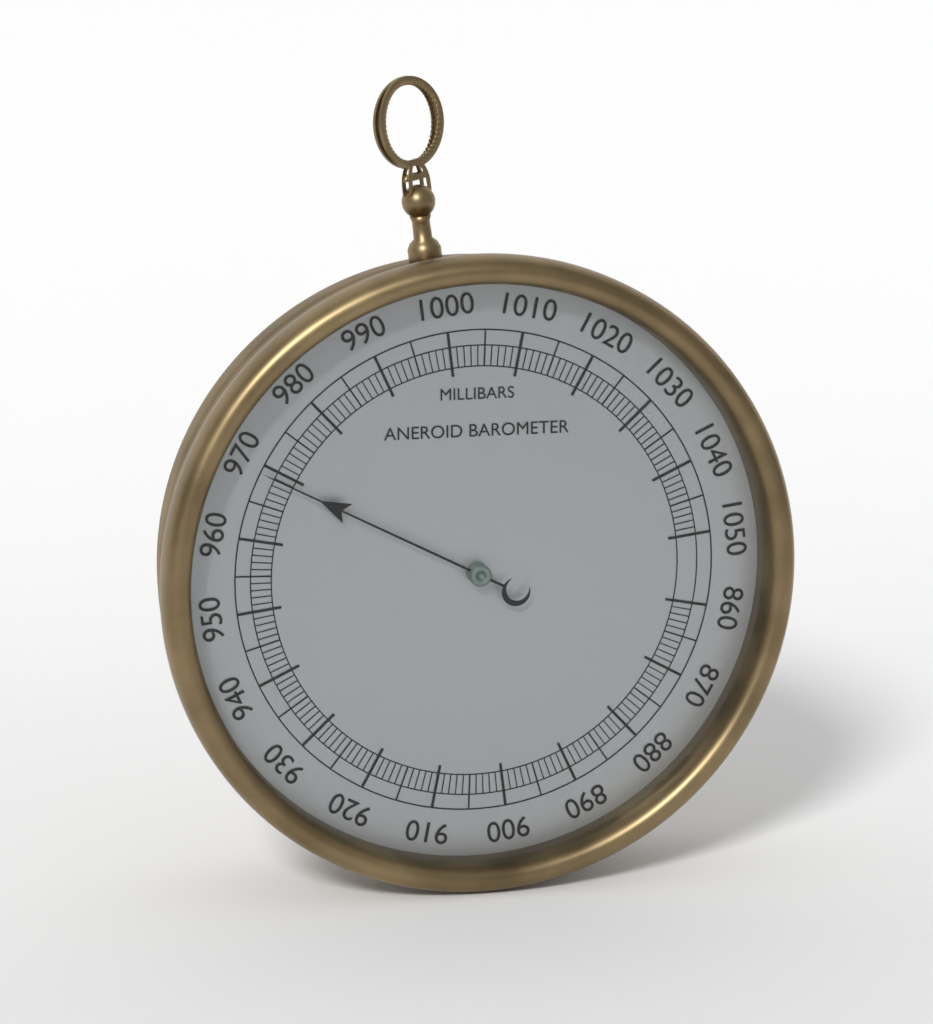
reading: 969 mbar
